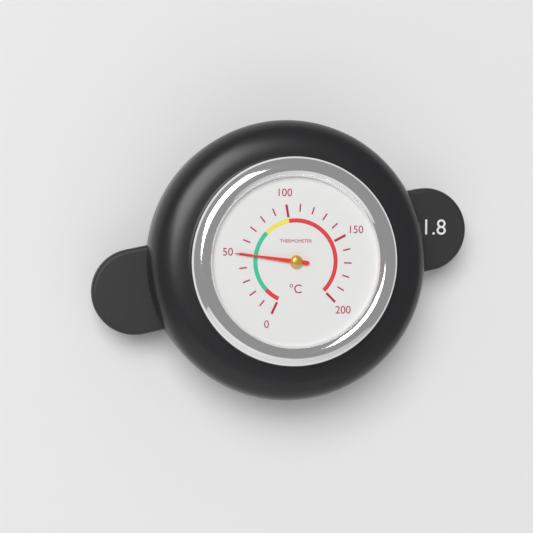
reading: 50 °C
